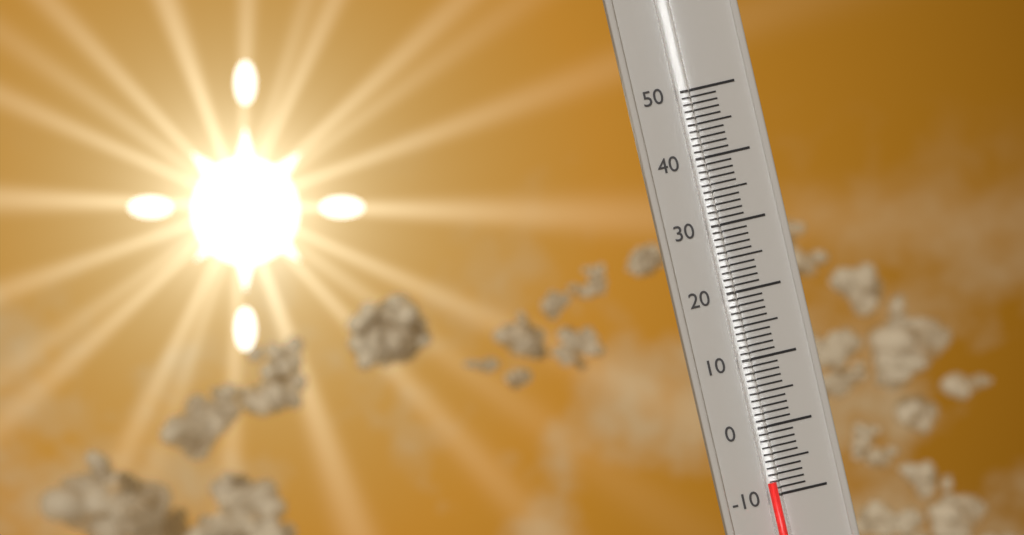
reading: -8 (no unit)
